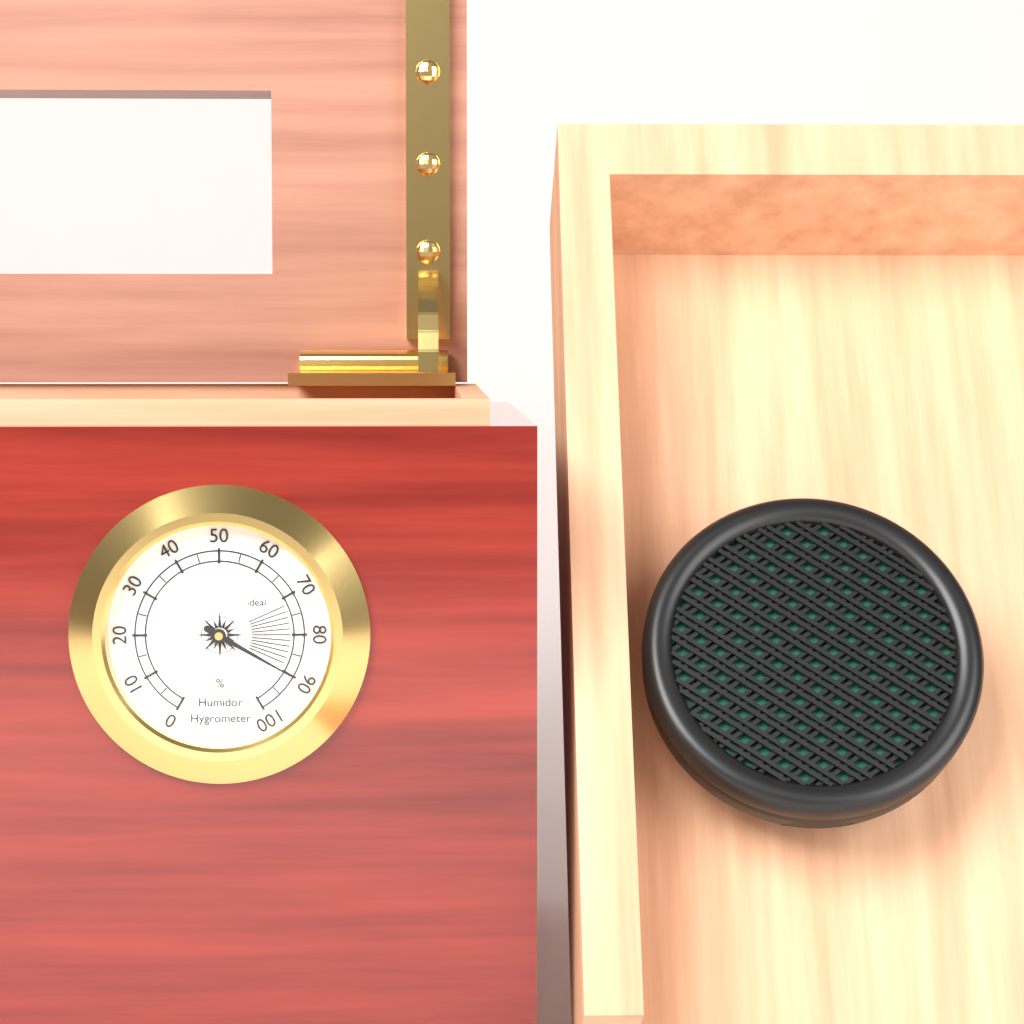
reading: 90 %
